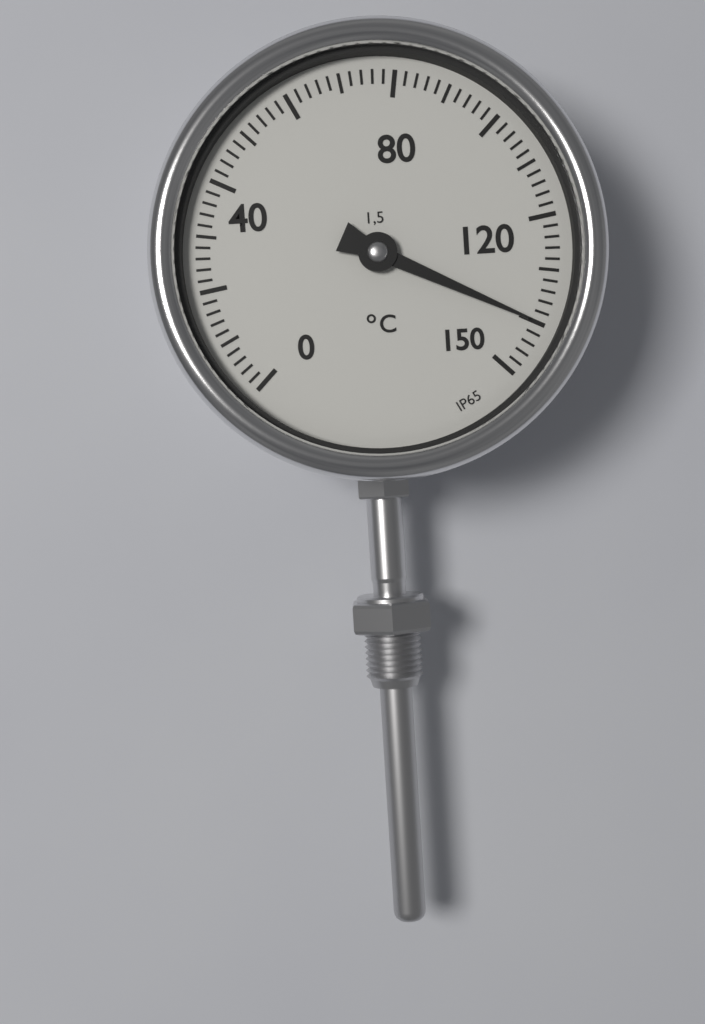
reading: 140 °C
